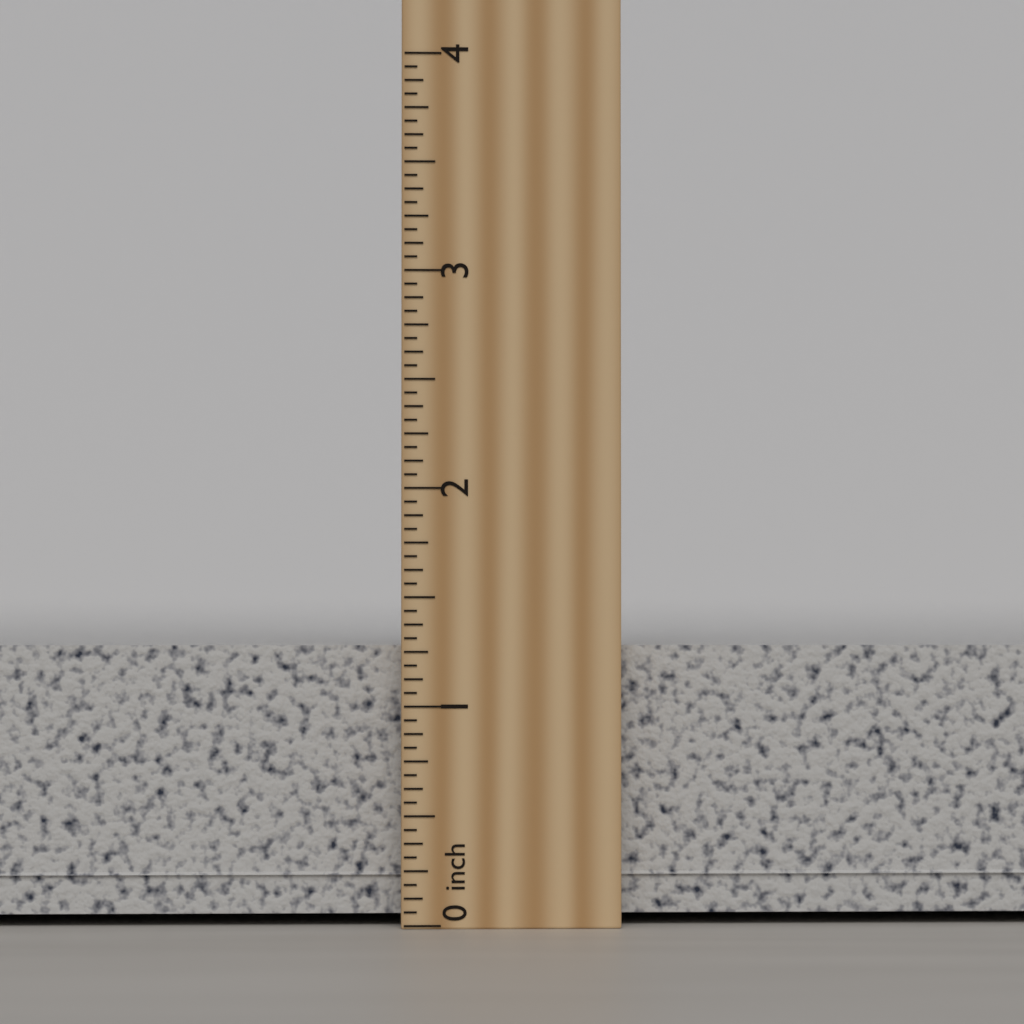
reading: 1.3750 inch
